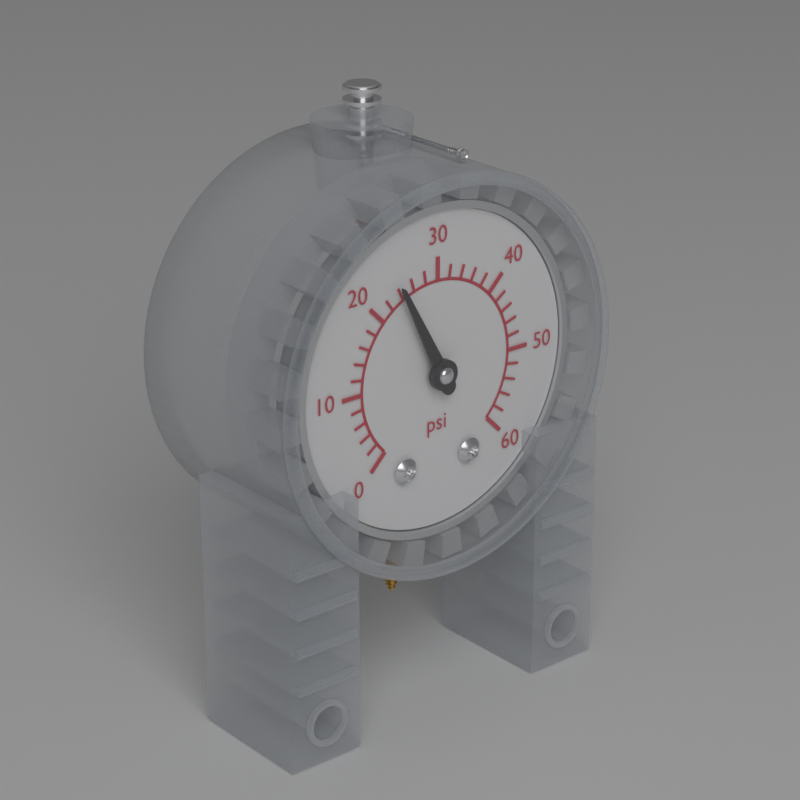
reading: 24 psi
